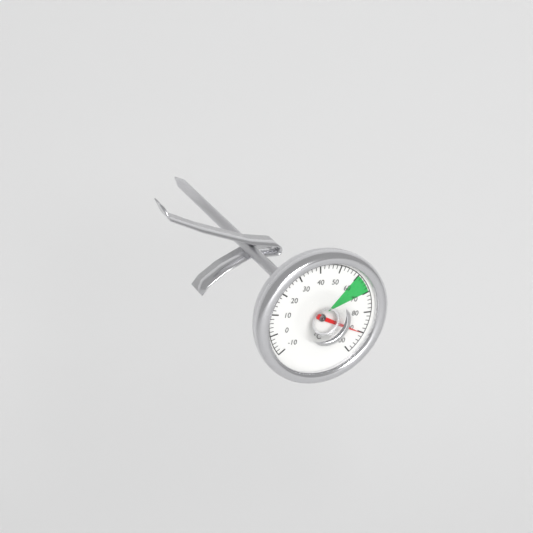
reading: 90 °C
